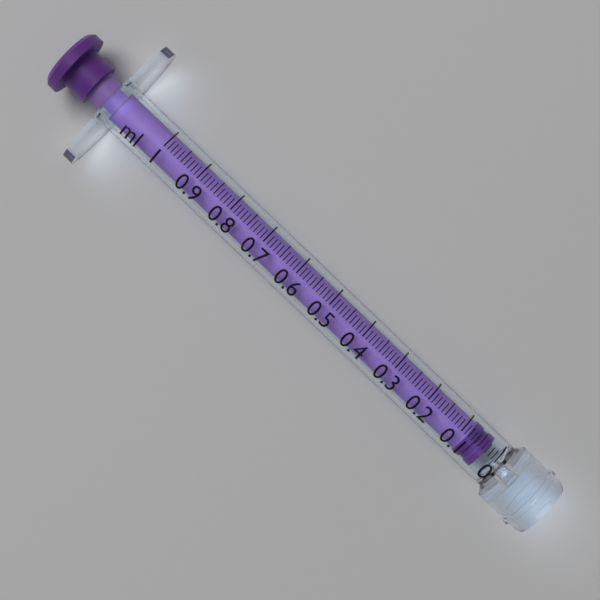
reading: 0.03 ml
